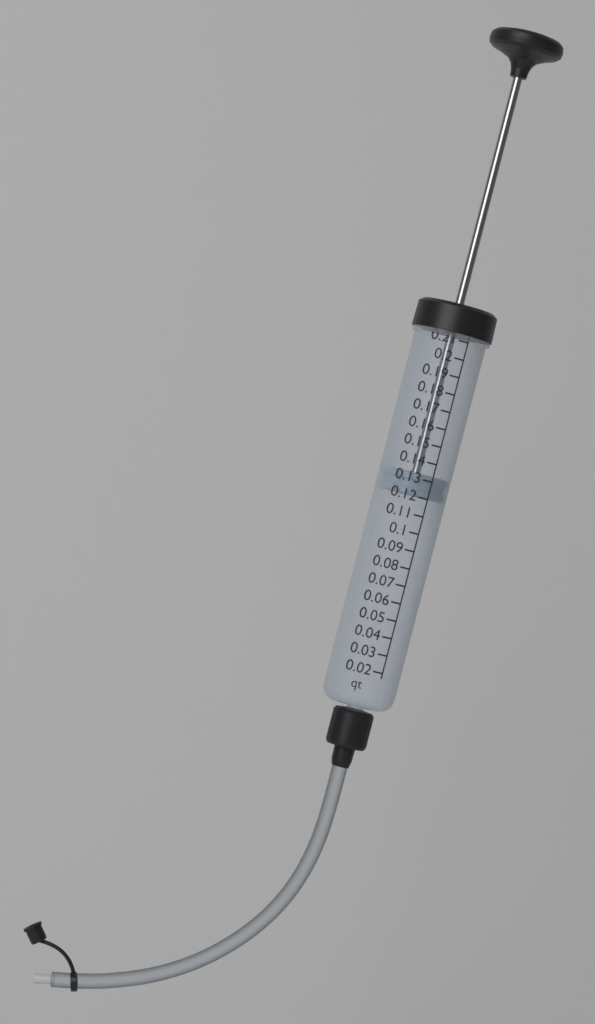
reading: 0.12 qt
